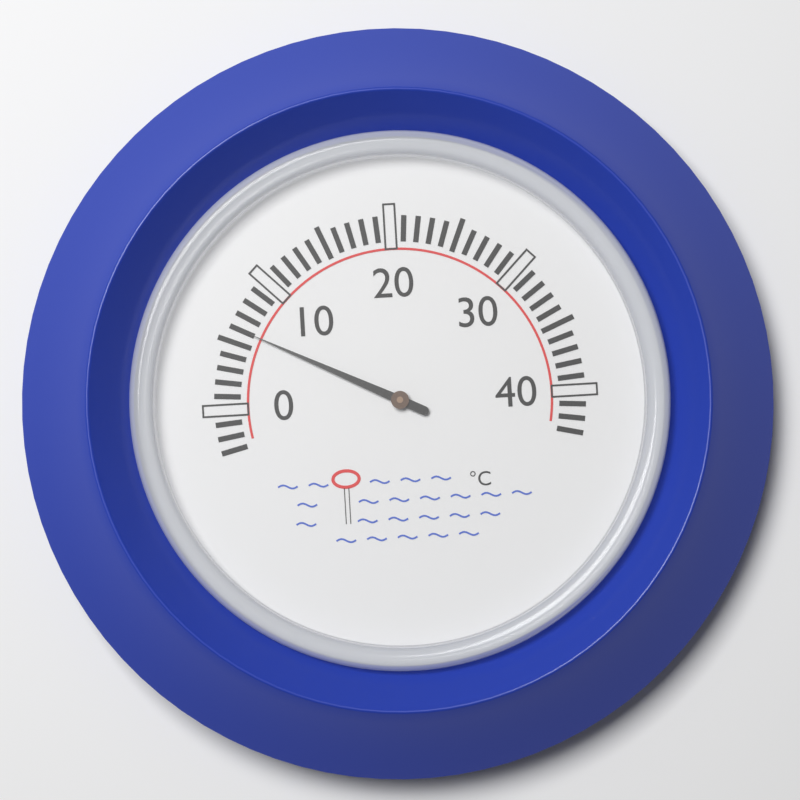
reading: 6 °C
